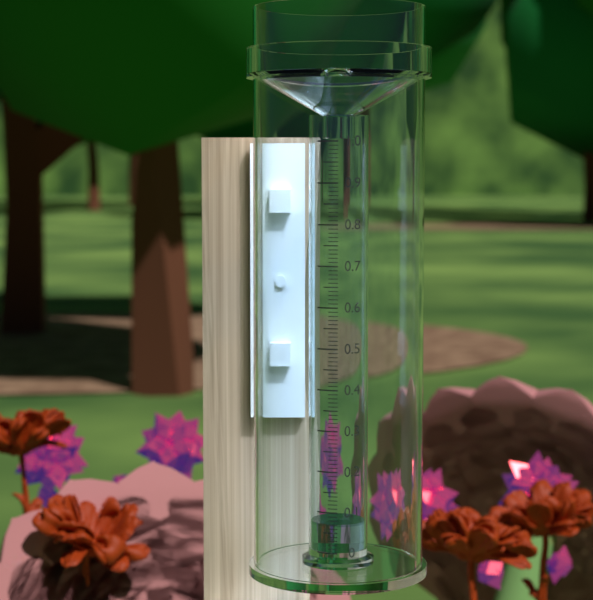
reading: 0.07 (no unit)
